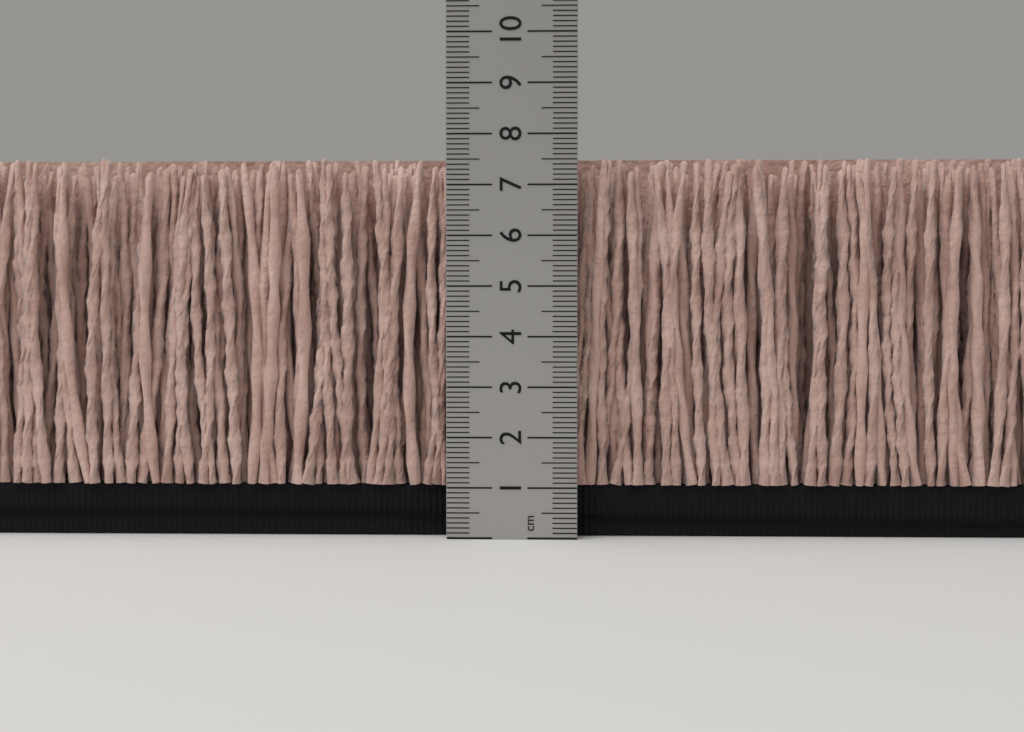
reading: 7.6 cm
